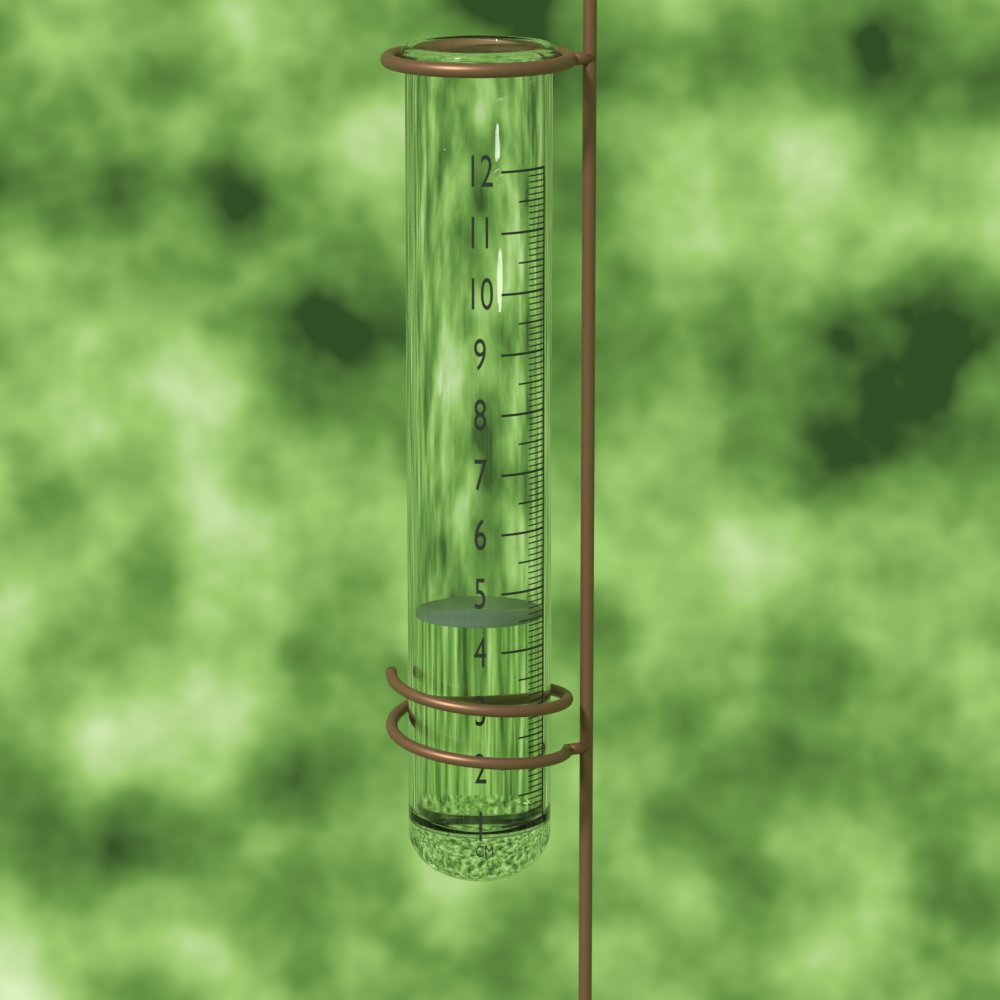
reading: 4.5 cm
